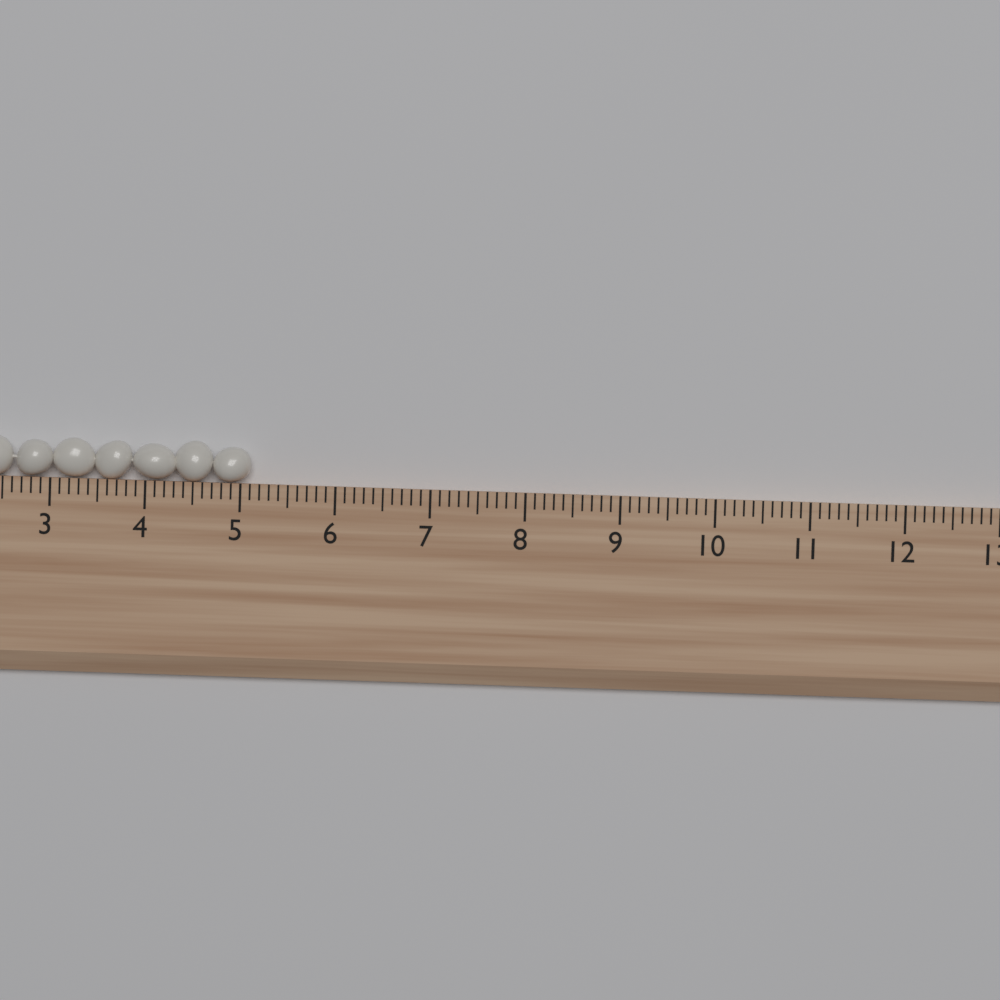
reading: 5.1 (no unit)
